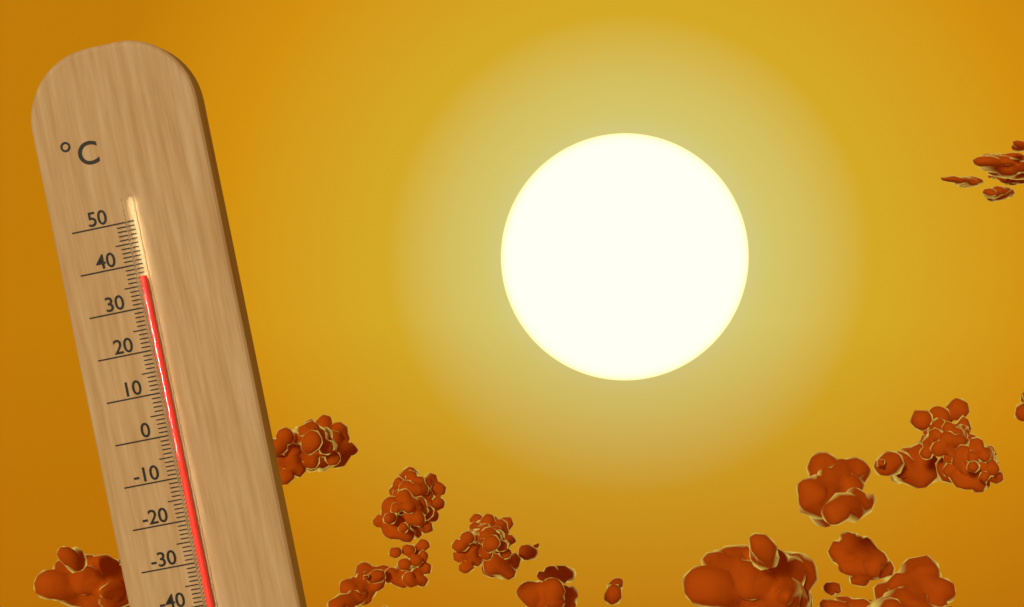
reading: 37 °C
